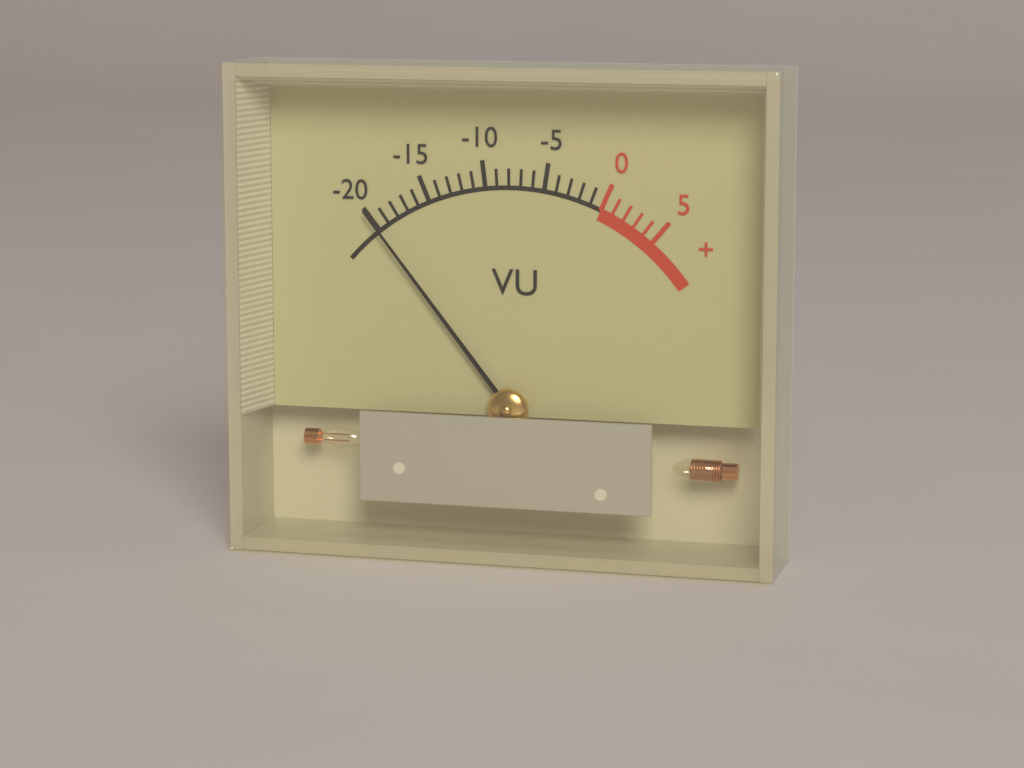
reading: -20 VU
